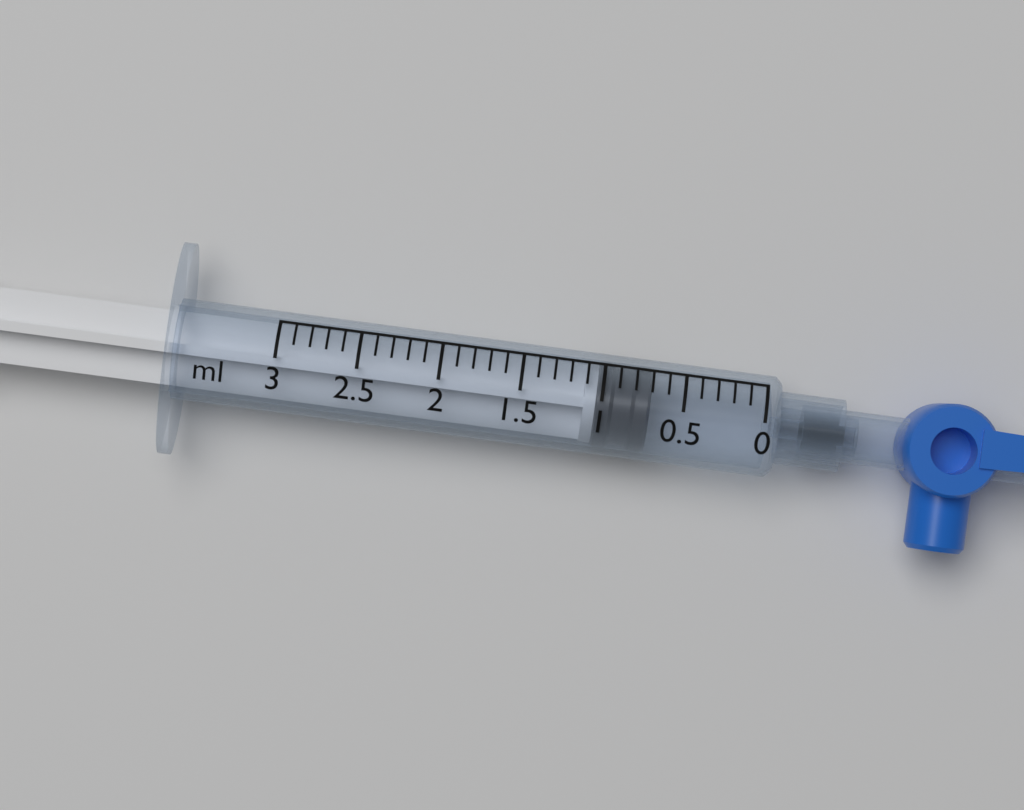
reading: 0.7 ml
